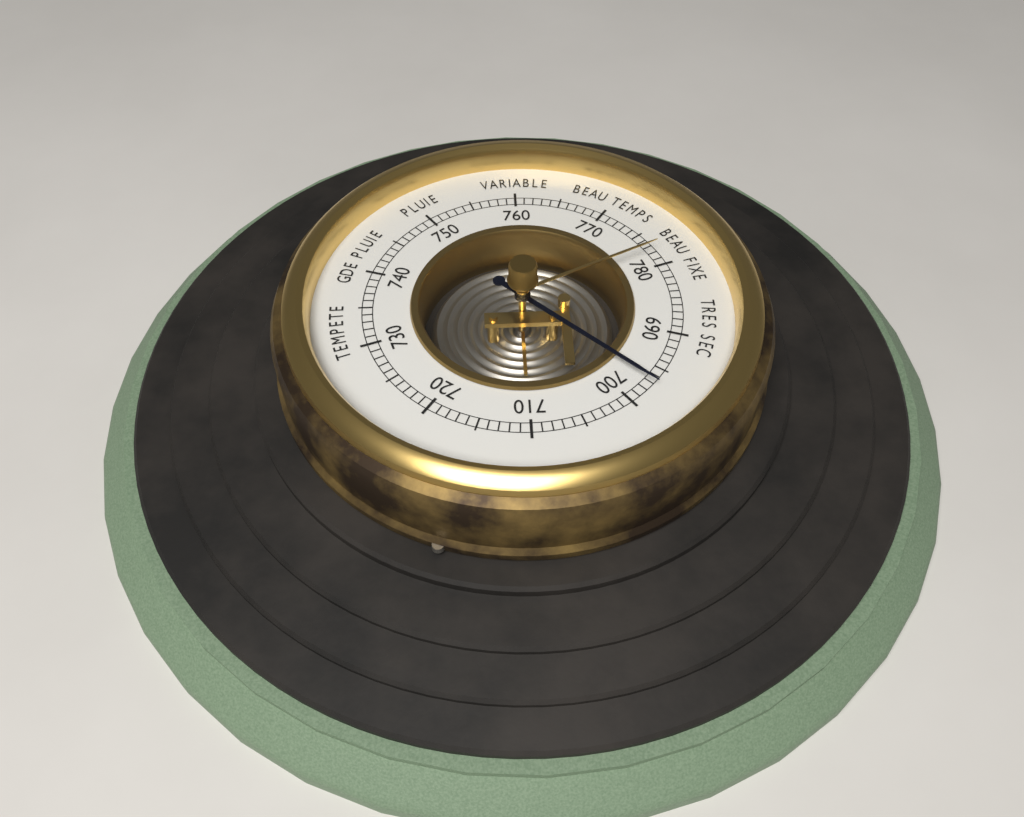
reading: 697 (no unit)
